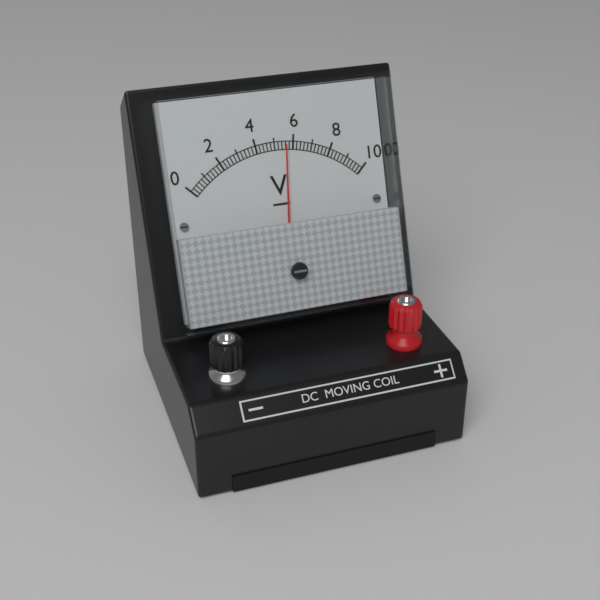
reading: 5.6 V
